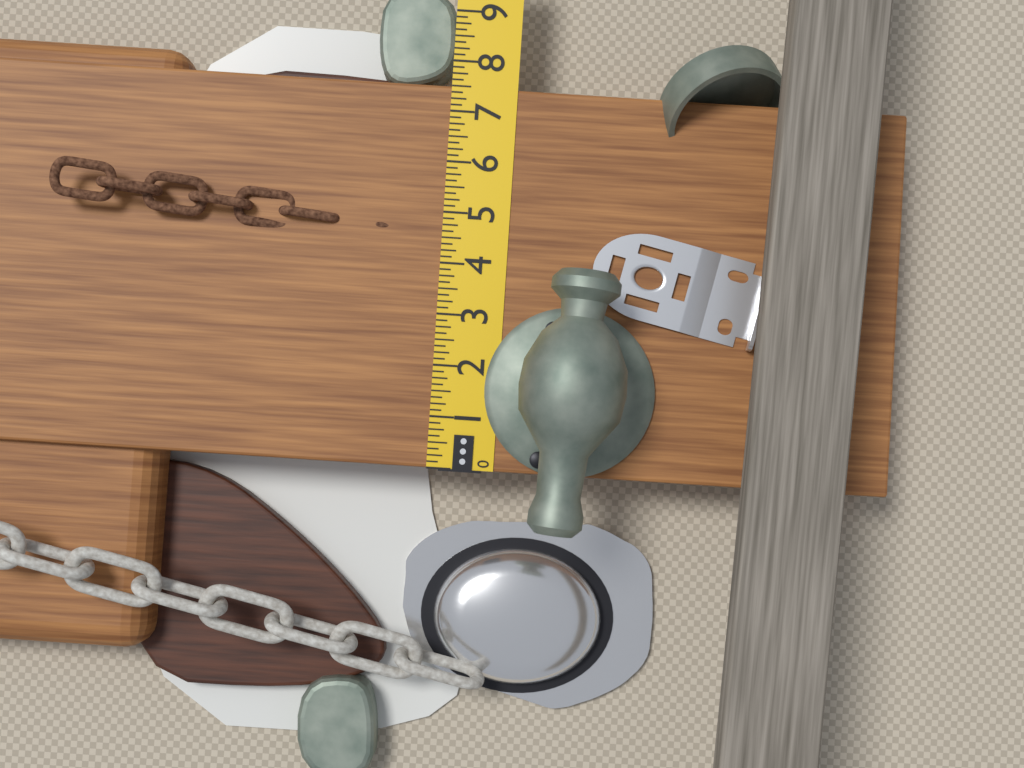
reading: 7.500 in
